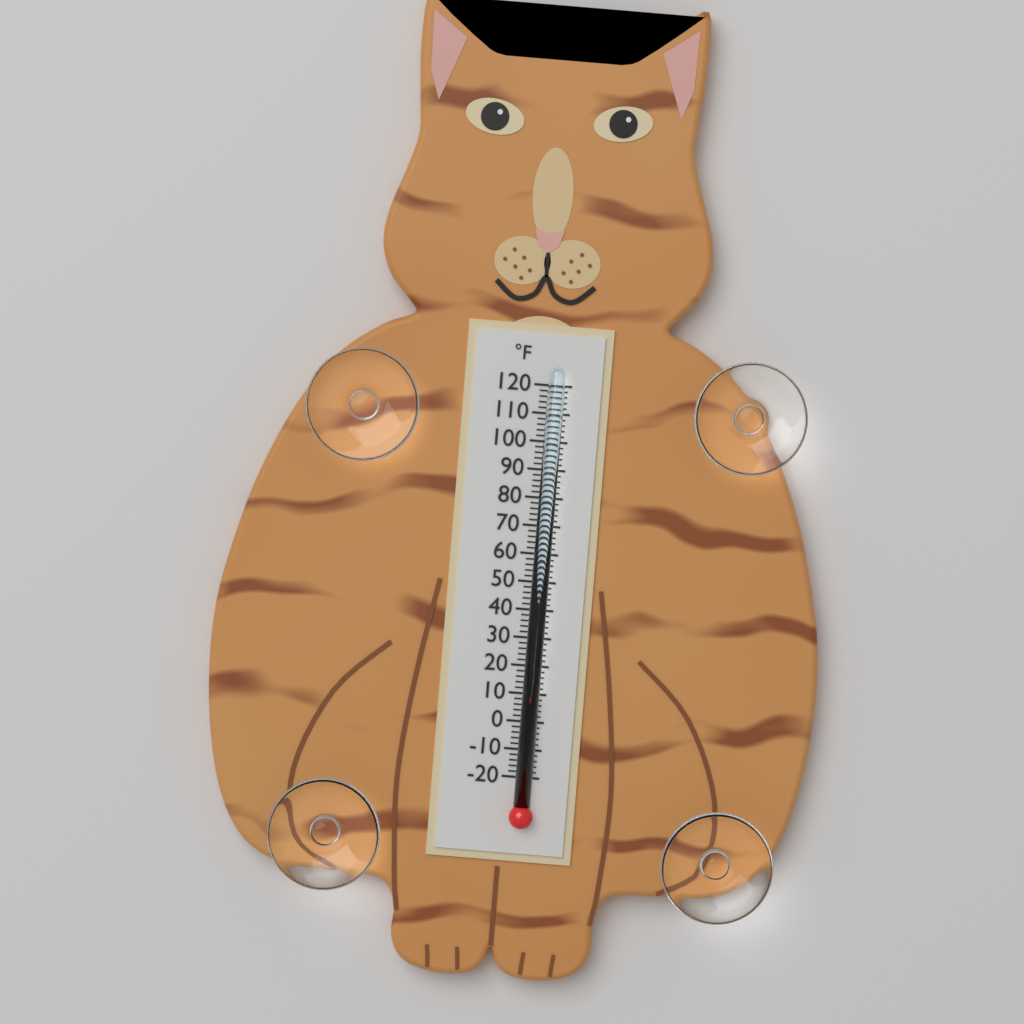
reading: 10 °F
